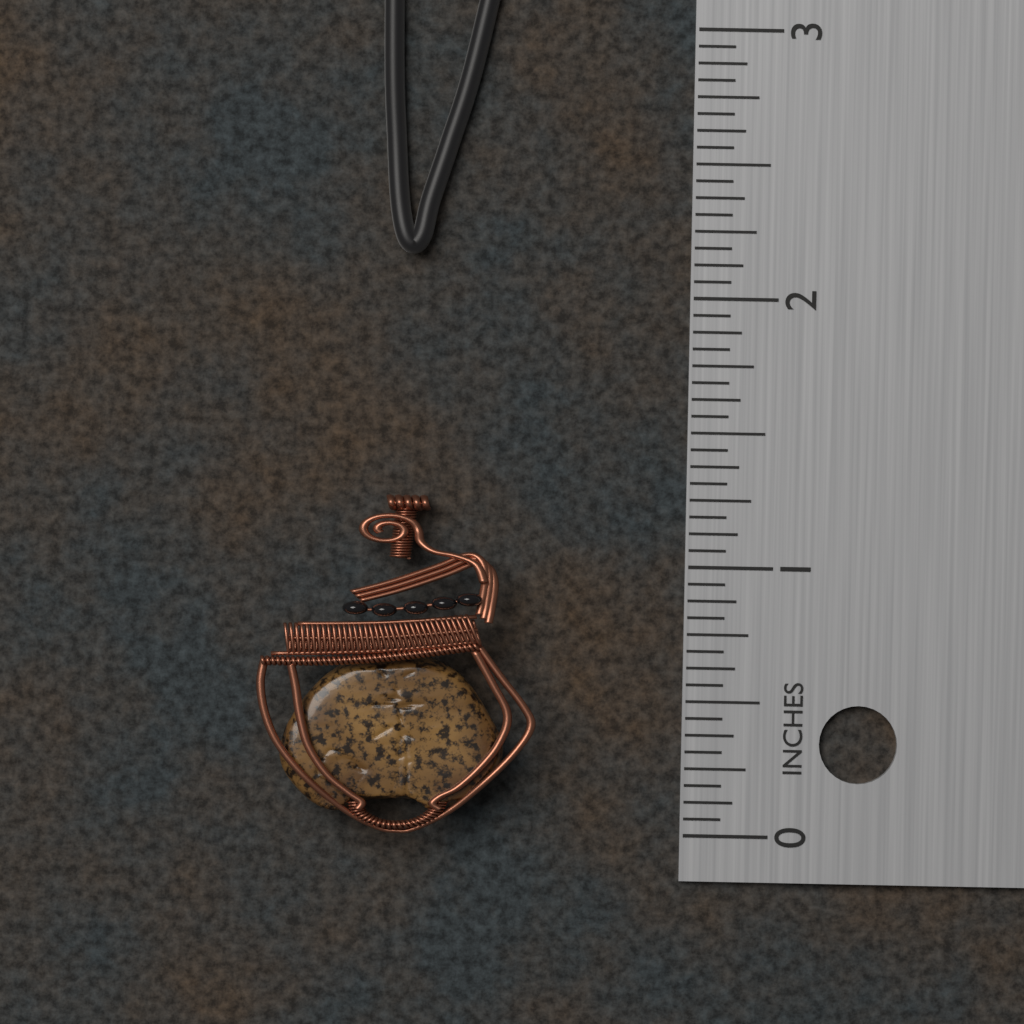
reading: 1.2500 in
